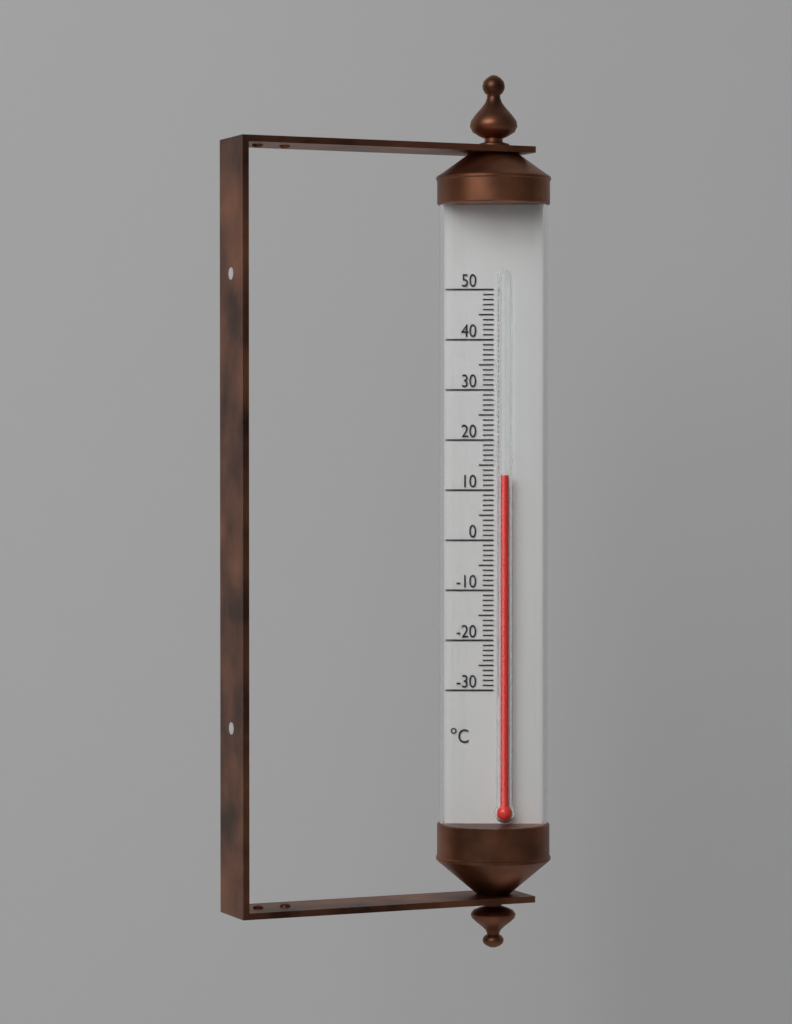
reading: 13 °C
